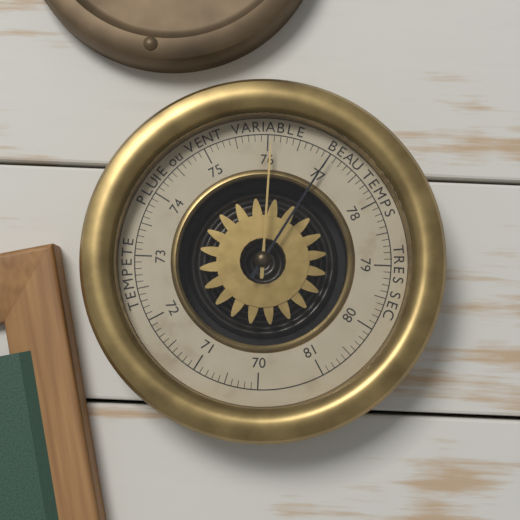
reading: 77.0 (no unit)
